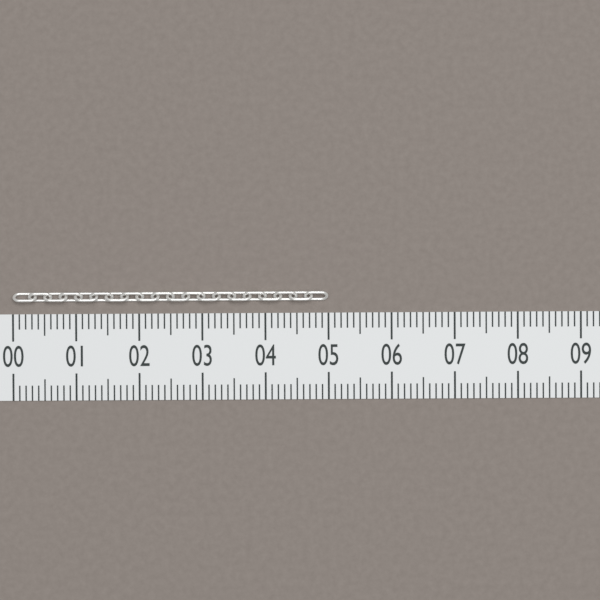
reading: 5.0 (no unit)
